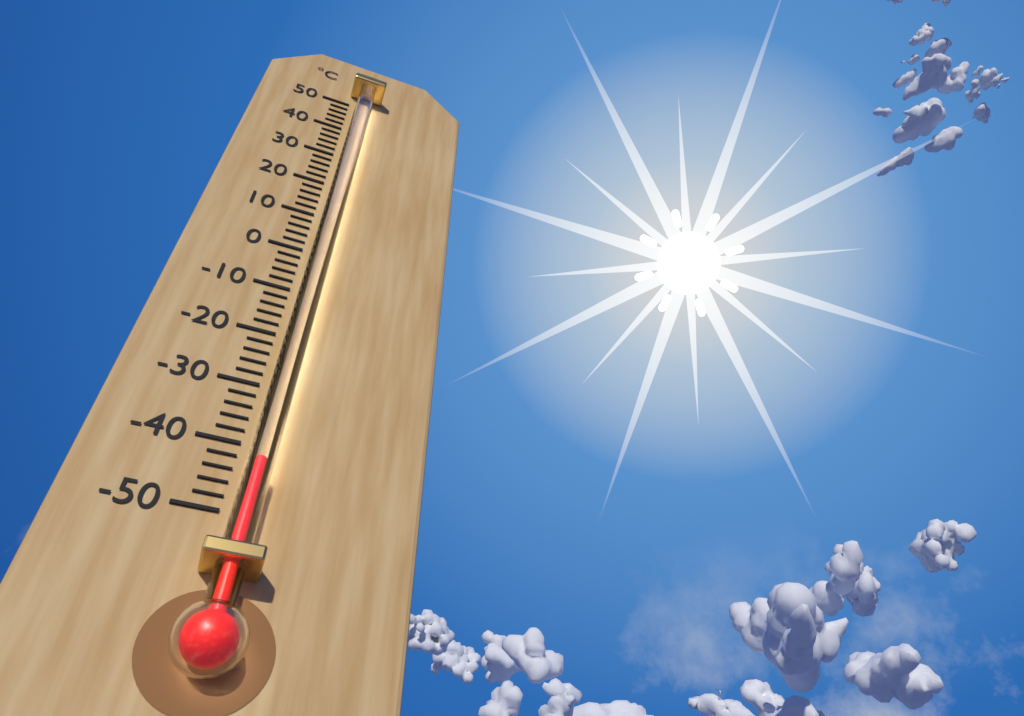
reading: -44 °C
